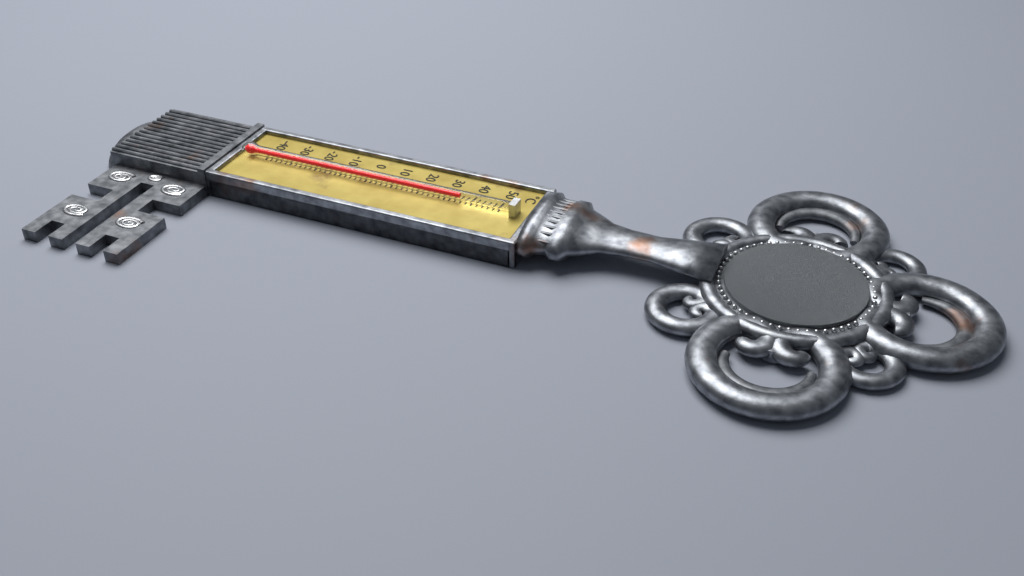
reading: 36 °C
